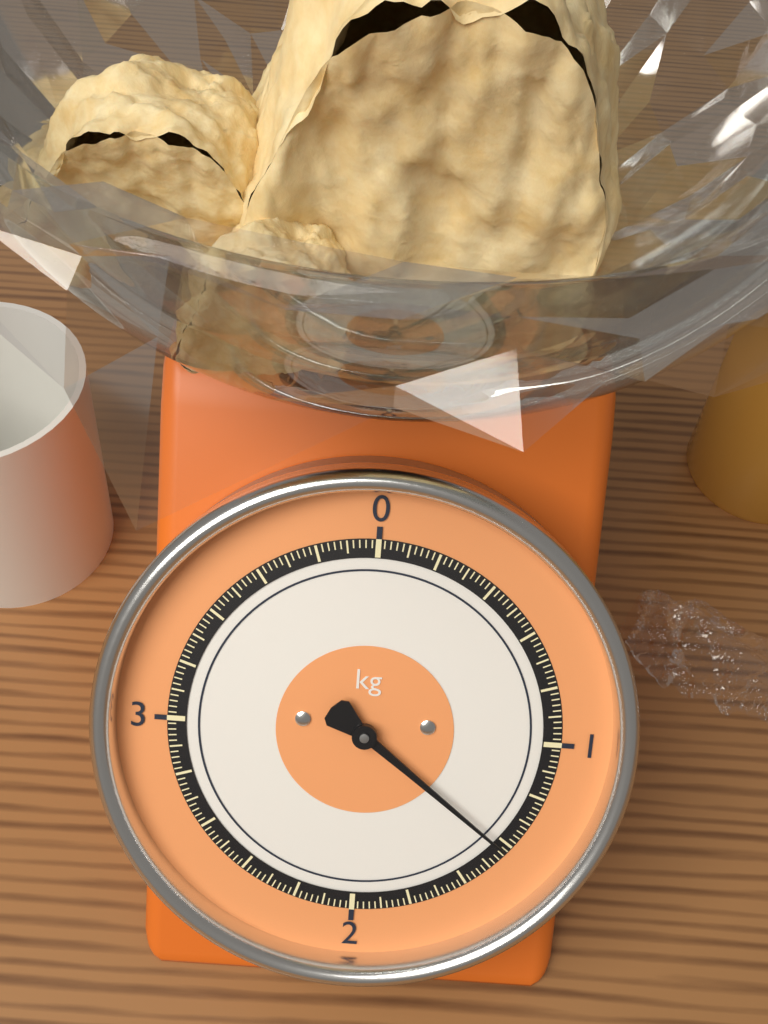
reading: 1.42 kg
